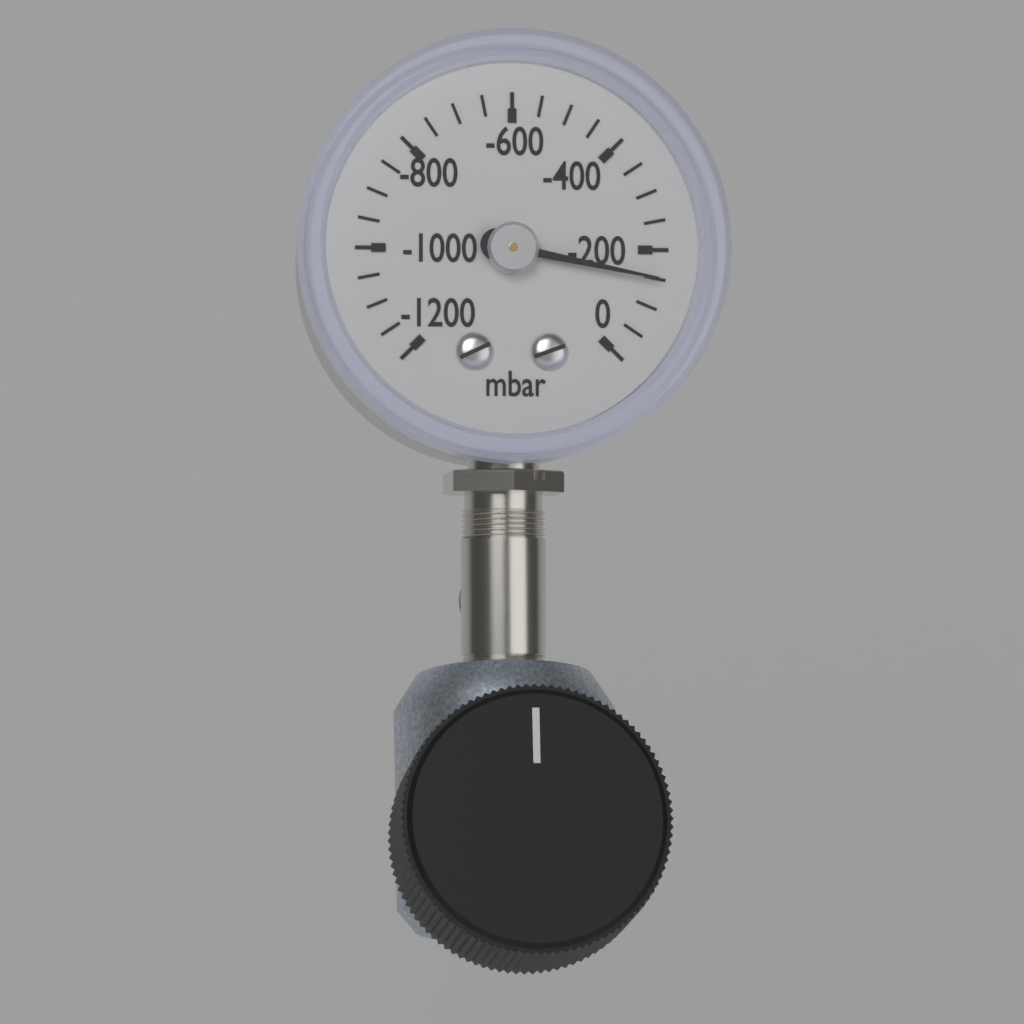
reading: -150 mbar
